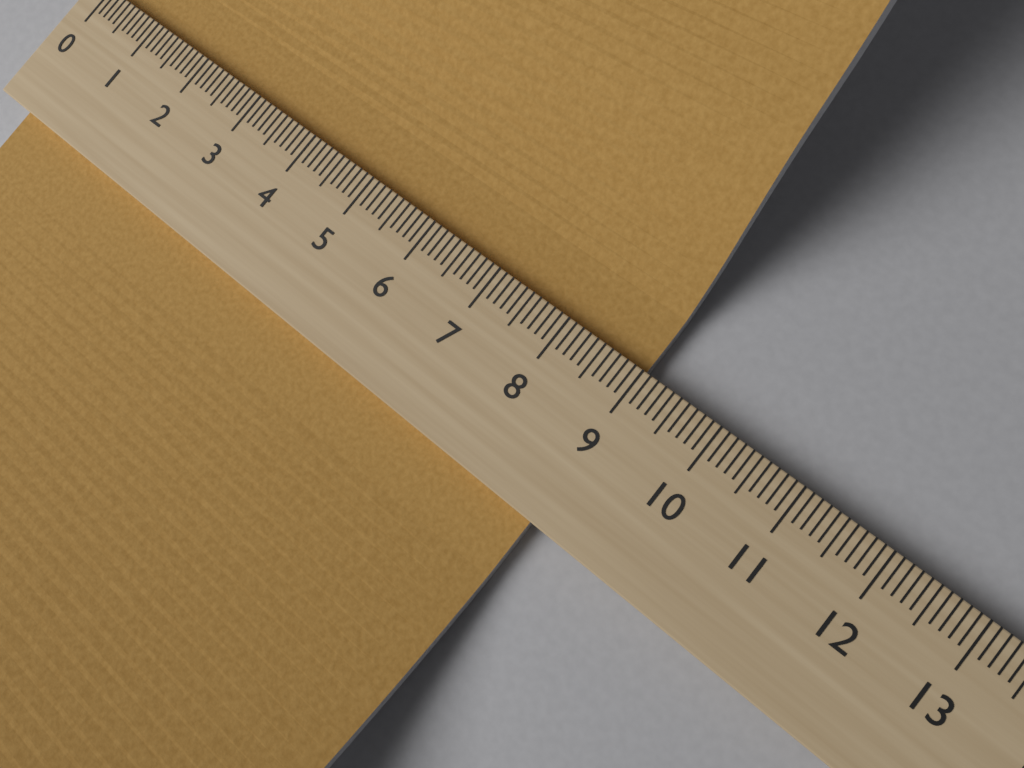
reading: 9.0 (no unit)
